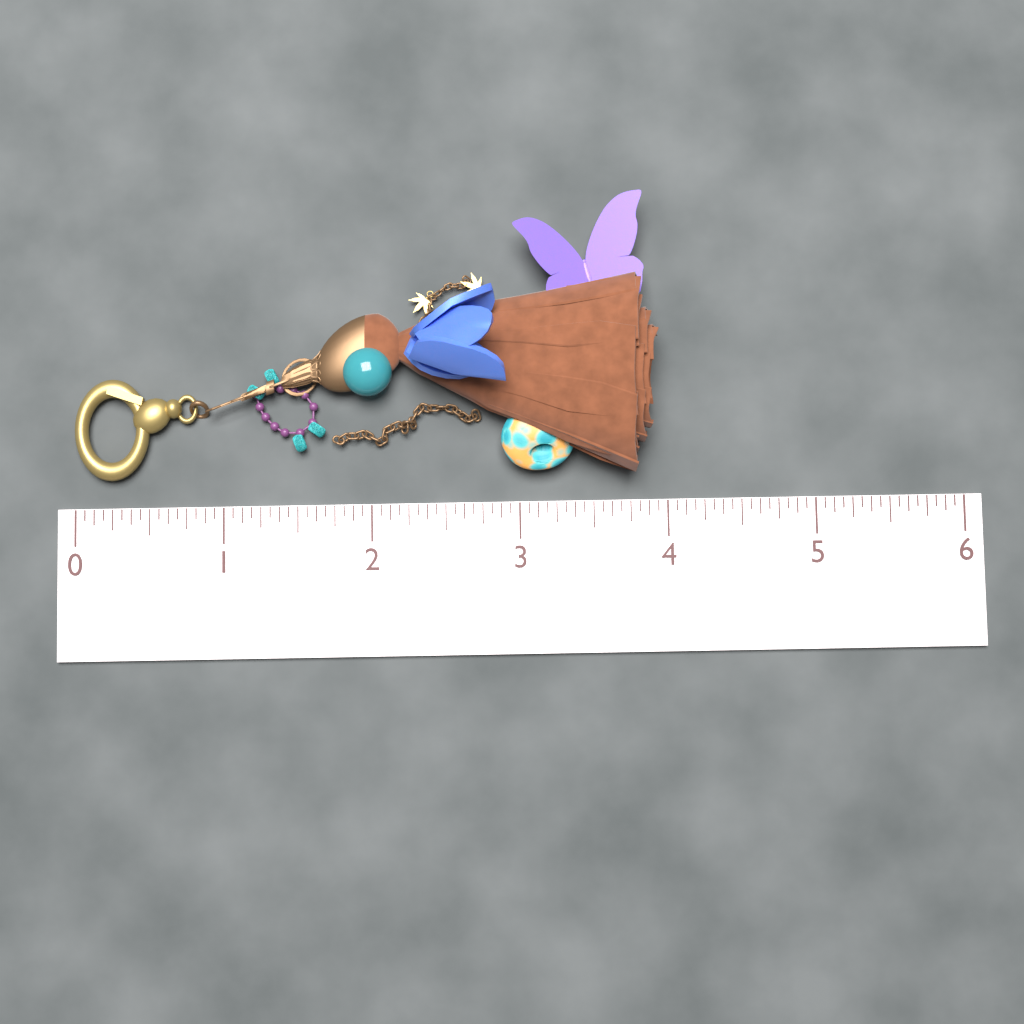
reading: 3.9375 (no unit)
